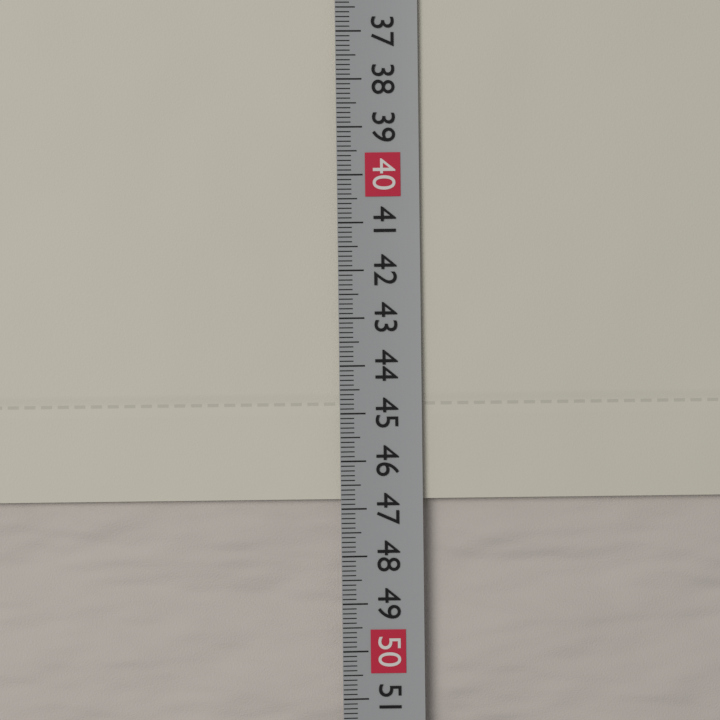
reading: 46.8 cm
